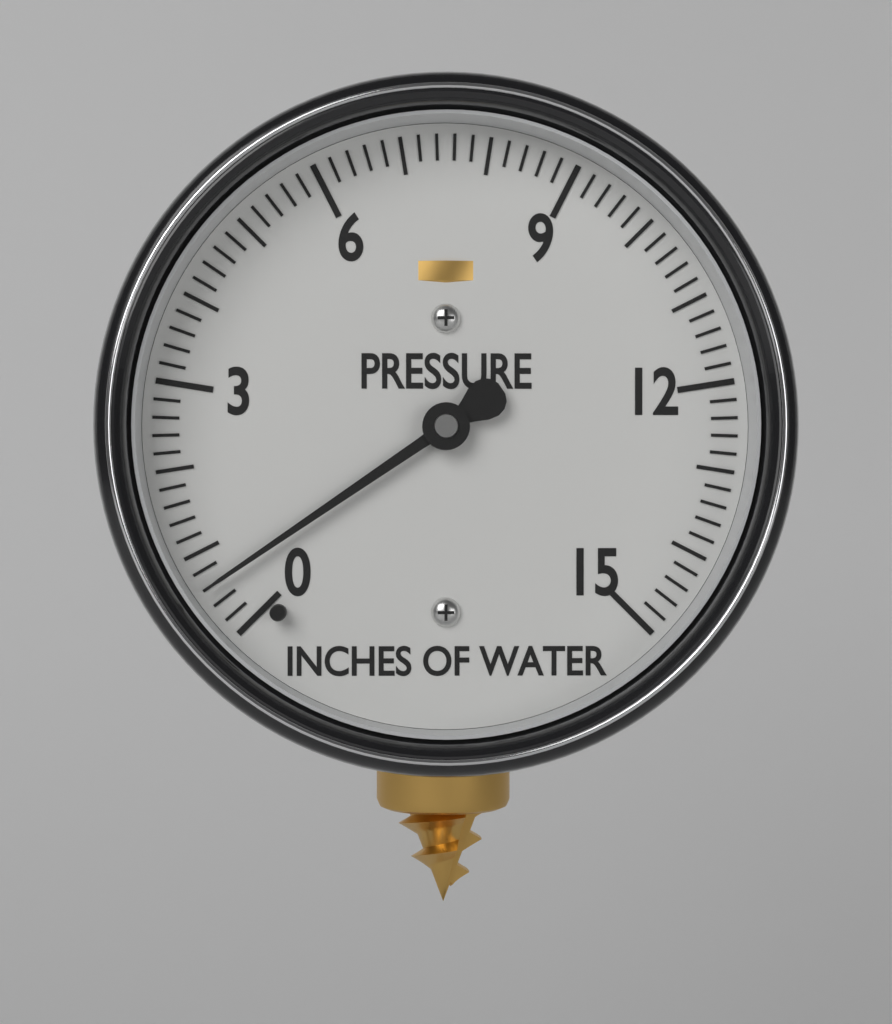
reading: 0.6 inches of water
